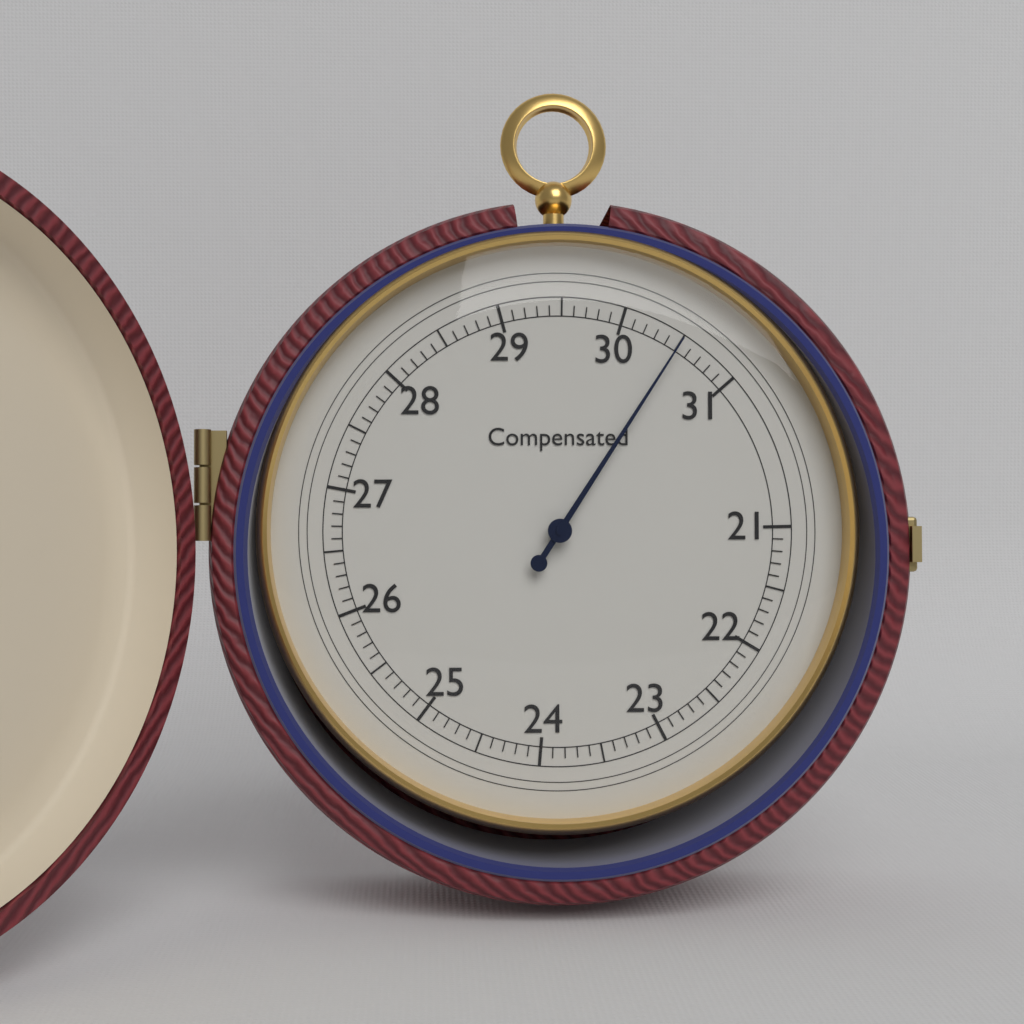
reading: 30.5 (no unit)
